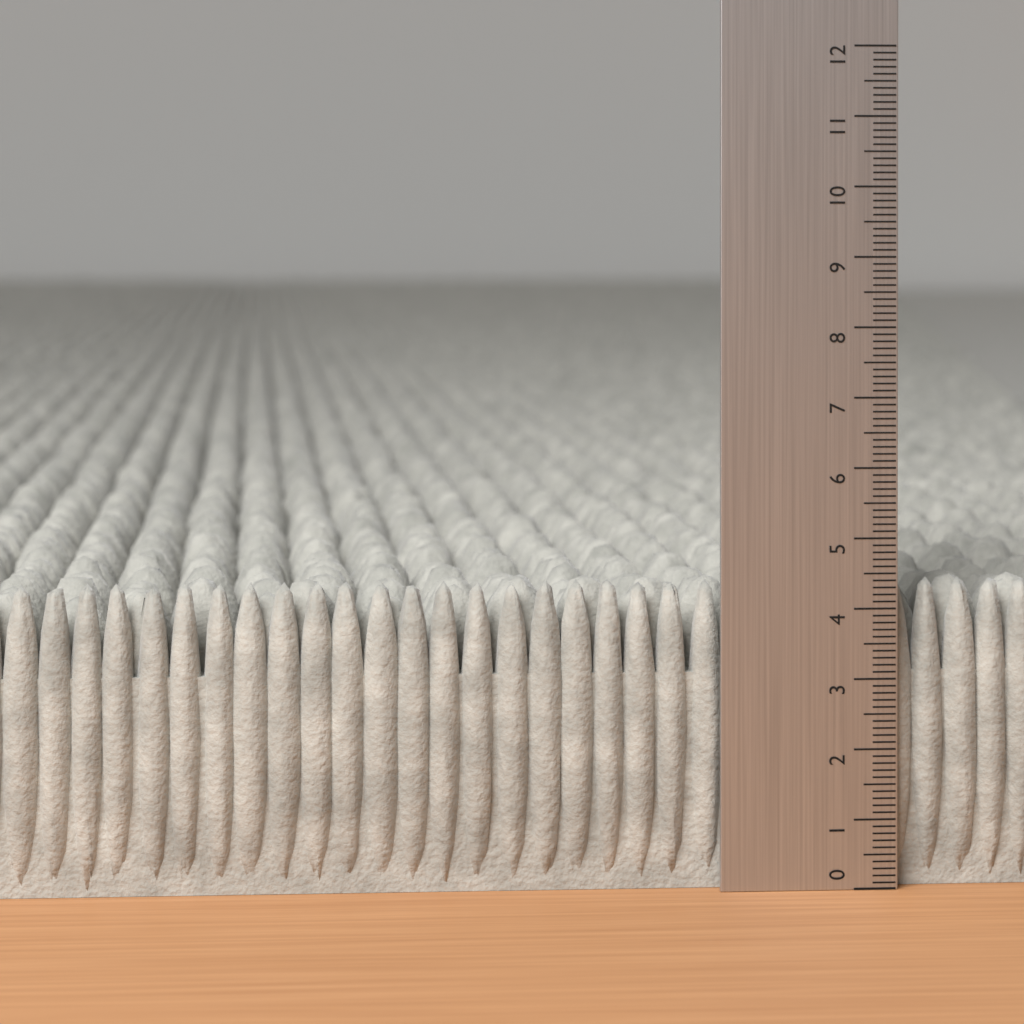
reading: 4.4 (no unit)
